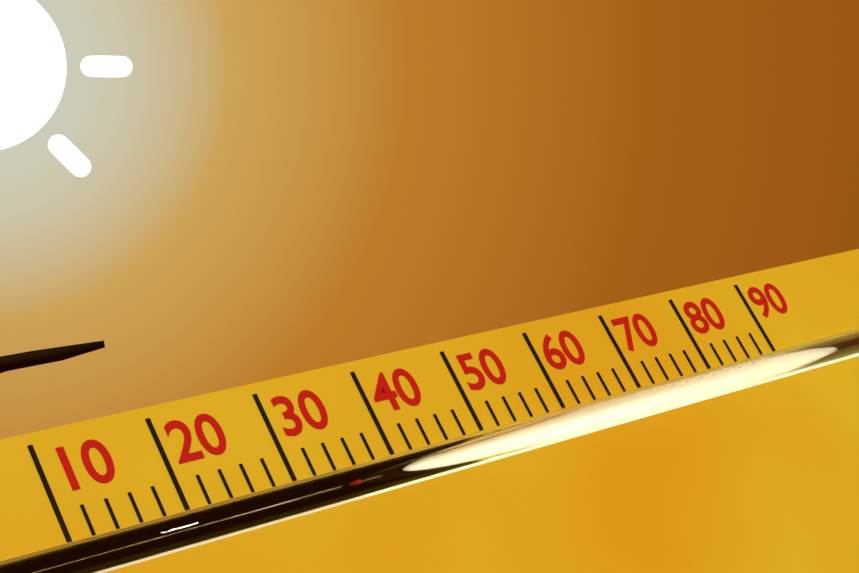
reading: 36 (no unit)
